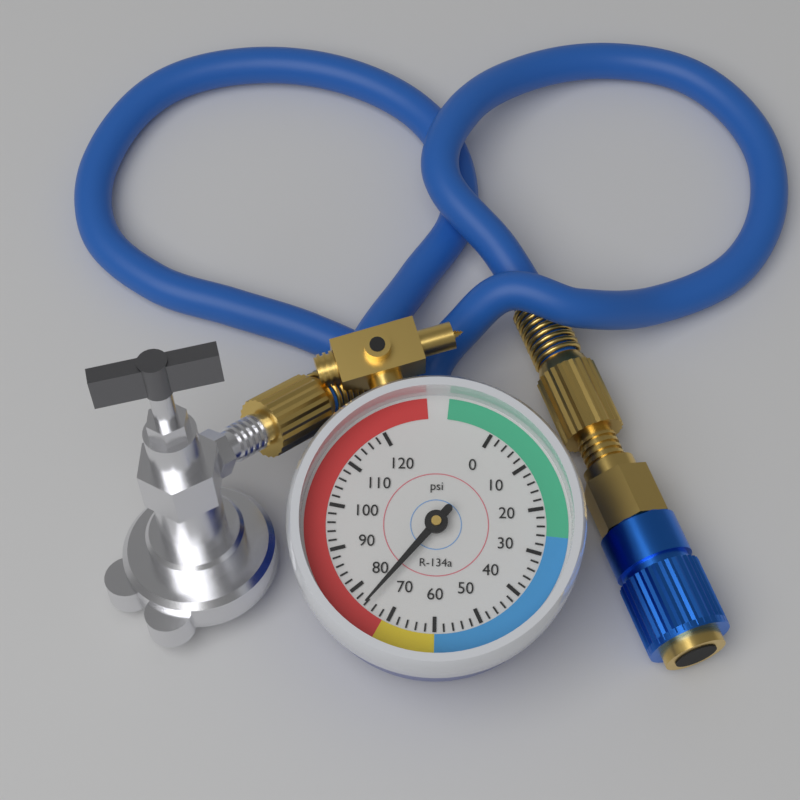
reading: 76 psi
